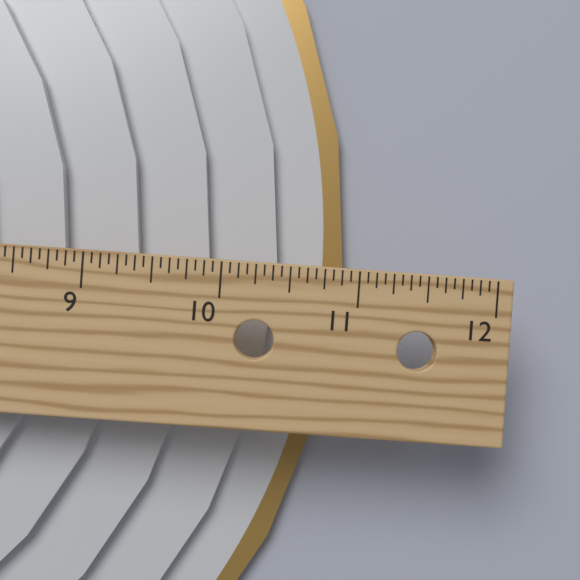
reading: 10.9375 in
